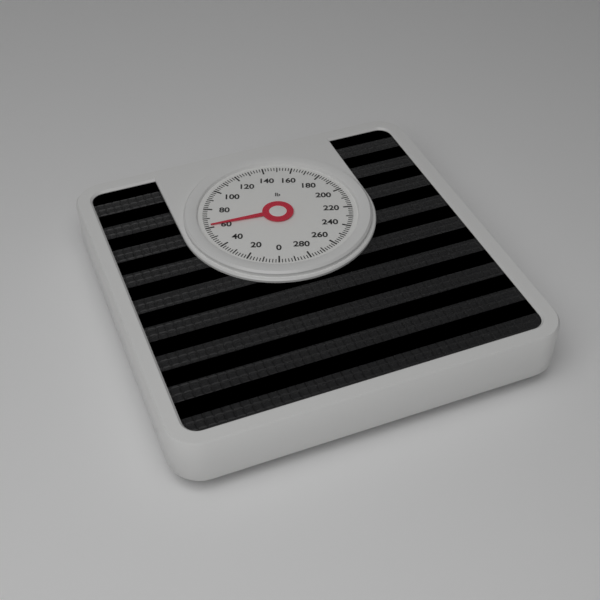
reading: 62 lb
